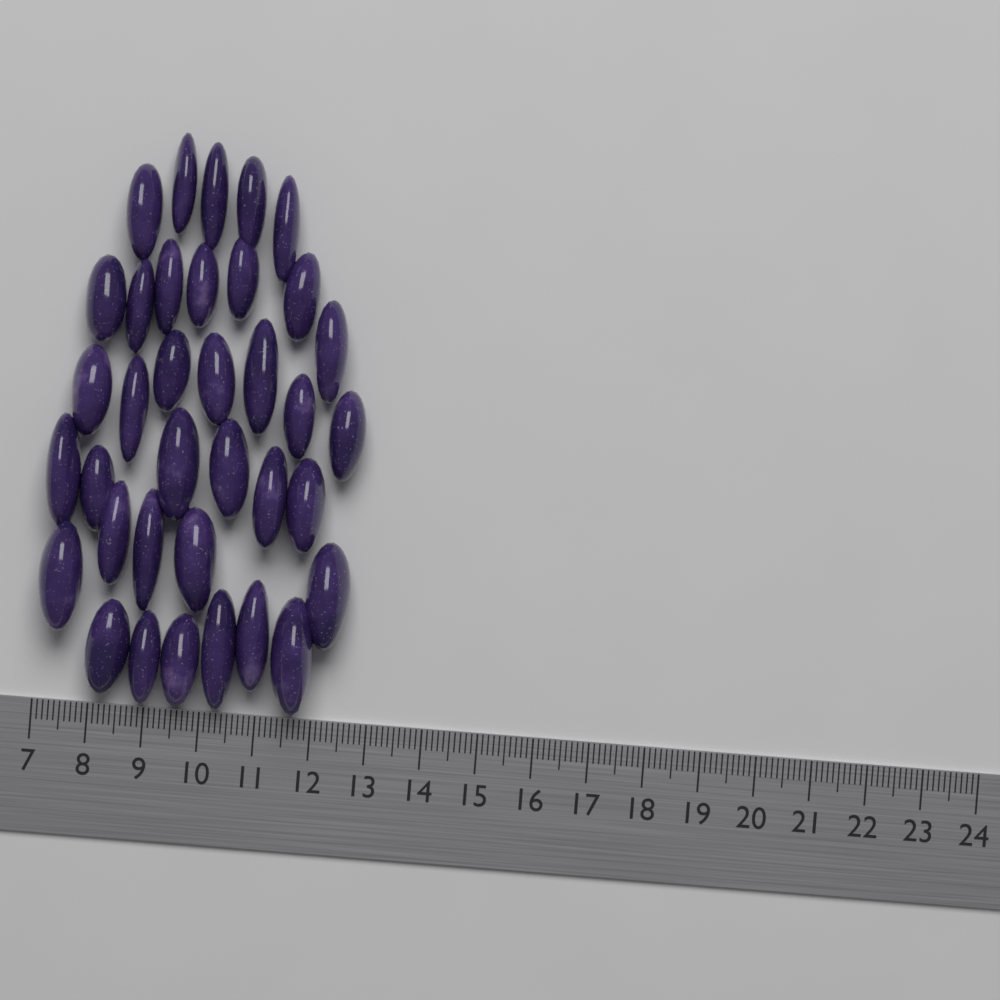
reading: 12.6 (no unit)
